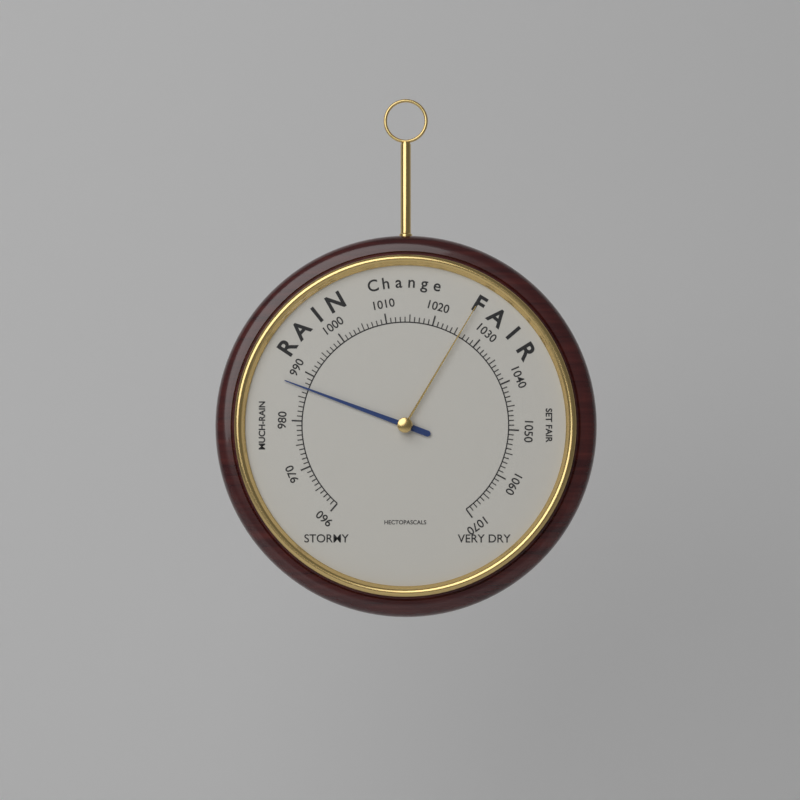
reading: 987 hPa
